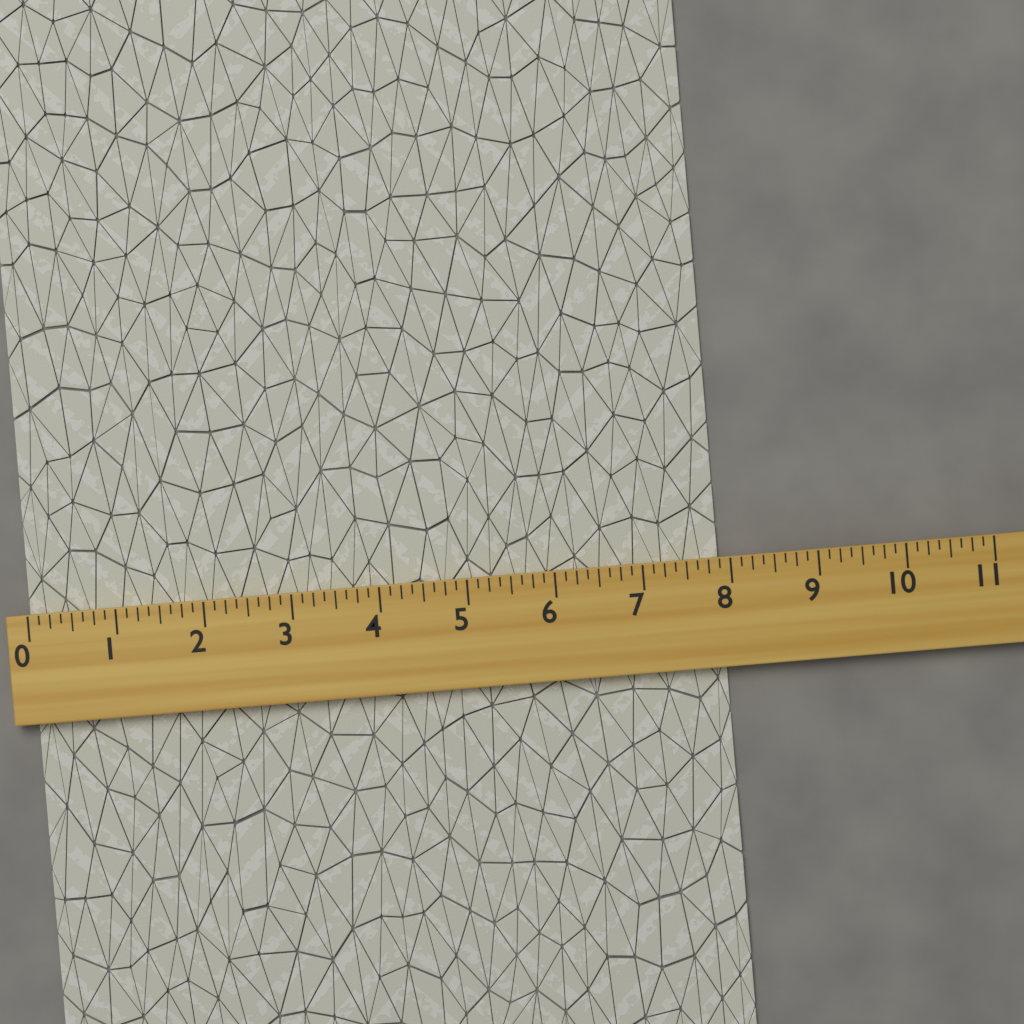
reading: 7.875 (no unit)
